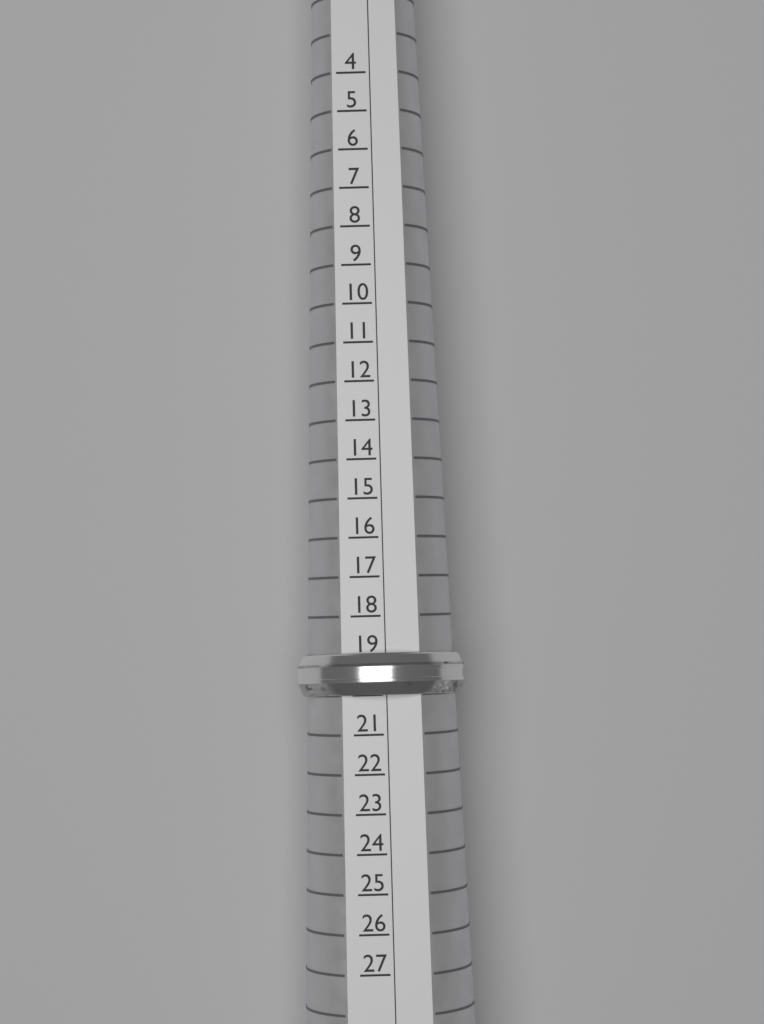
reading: 20 (no unit)
